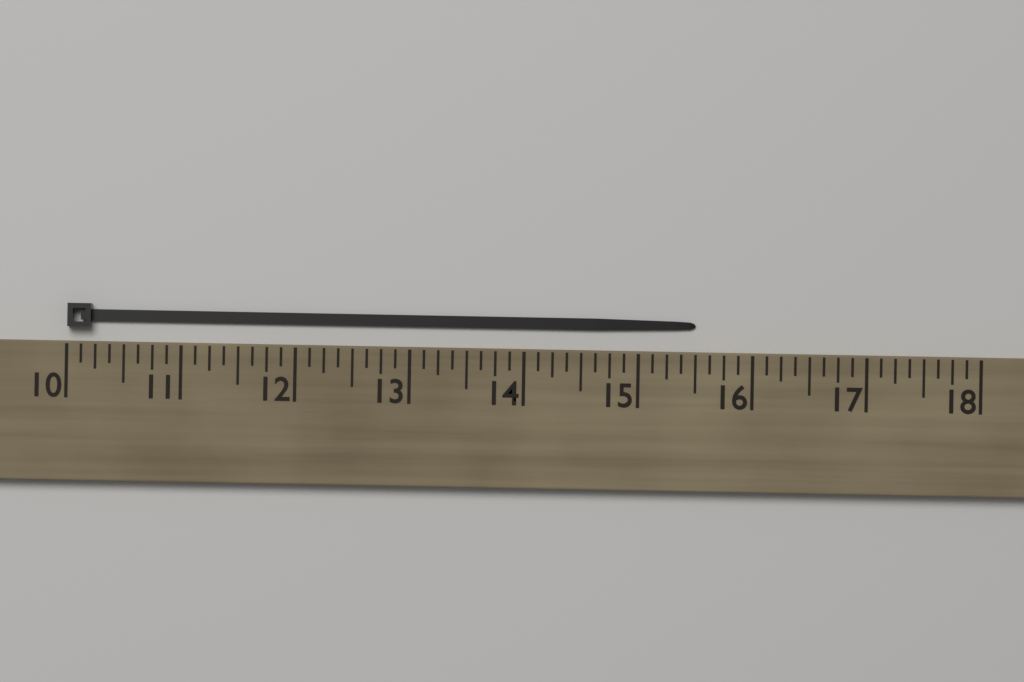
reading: 15.500 (no unit)
